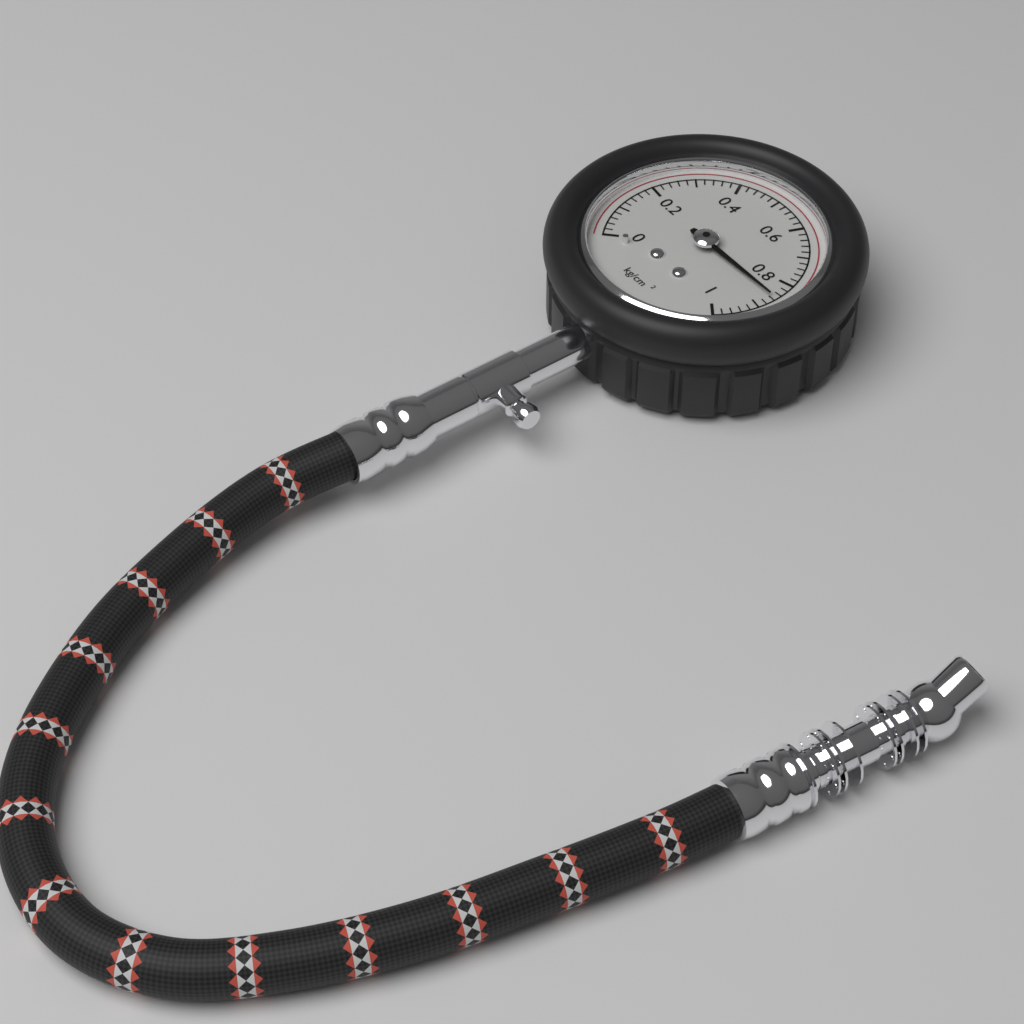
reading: 0.86 kg/cm²
